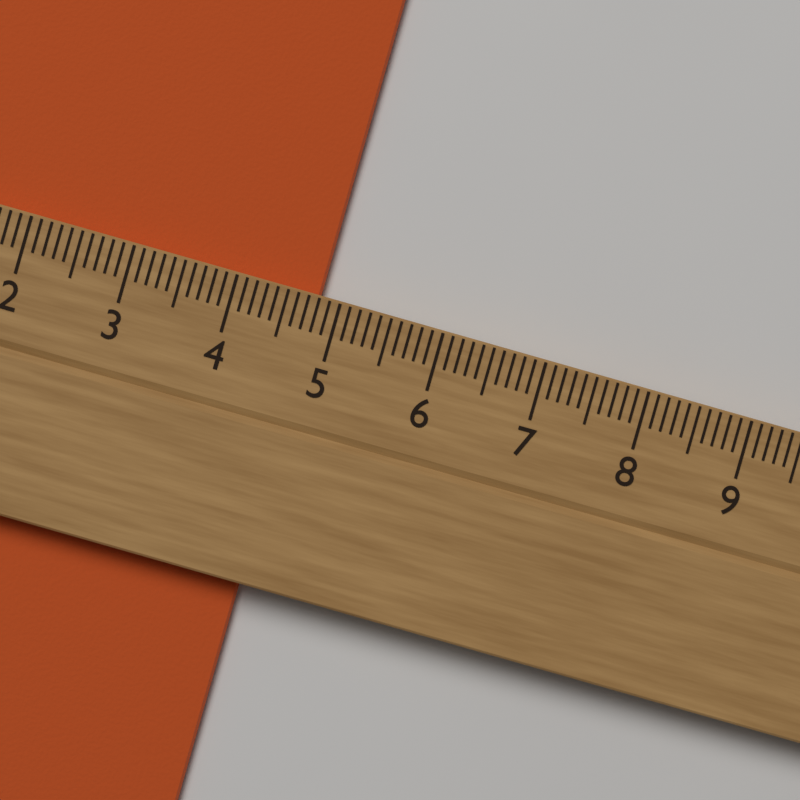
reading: 4.8 cm
